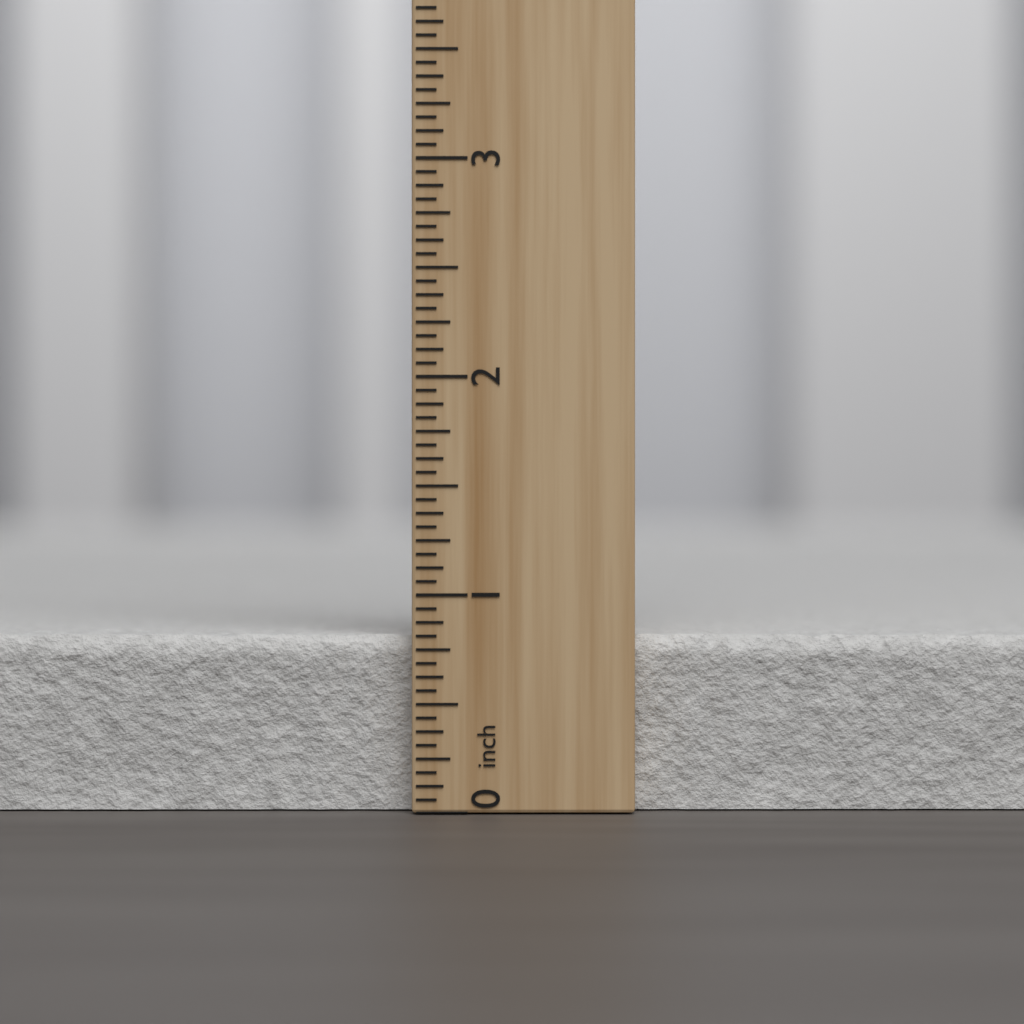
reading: 0.8125 inch
